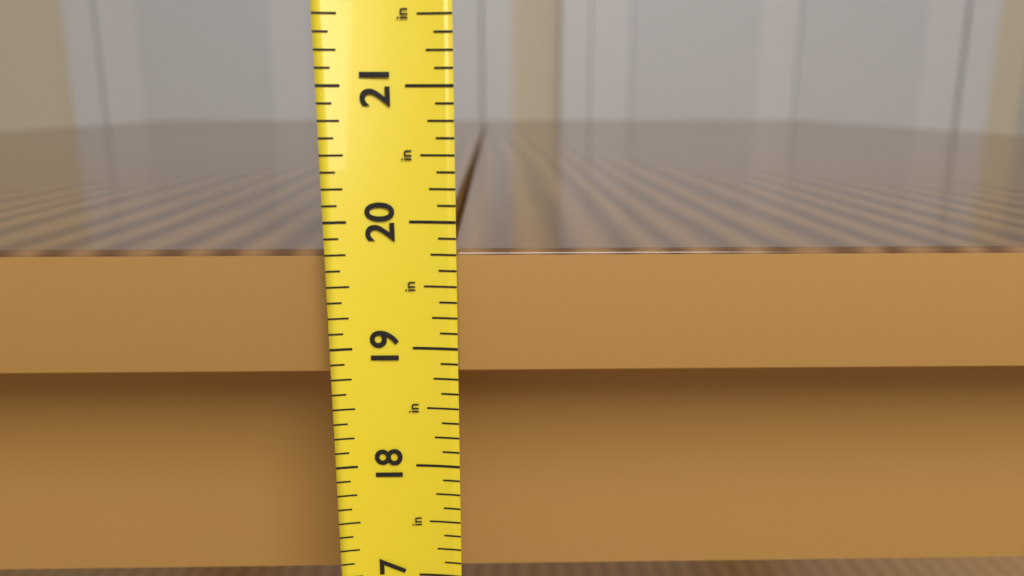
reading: 19.750 in
